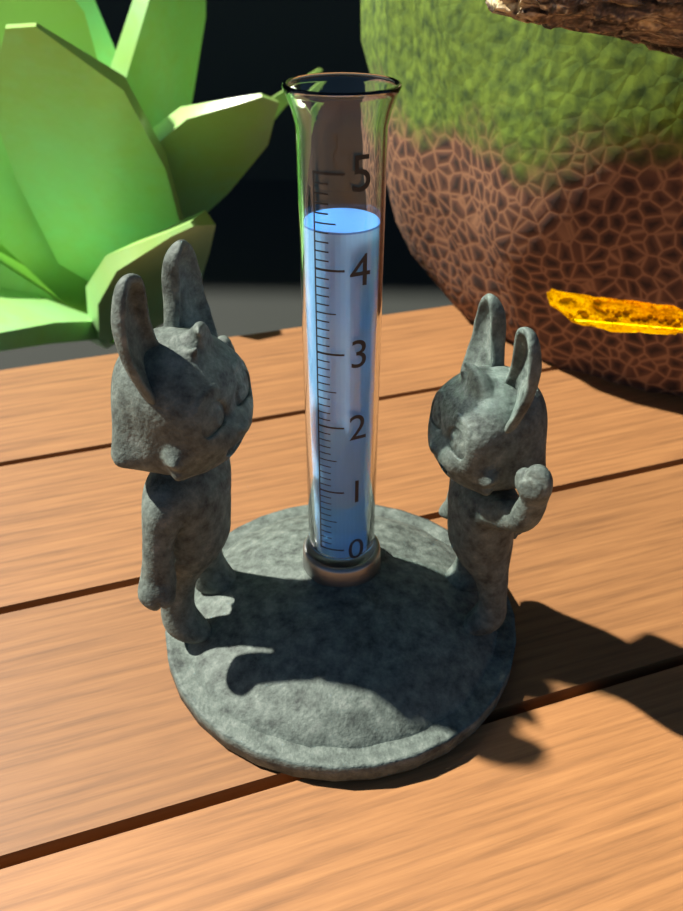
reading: 4.4 (no unit)
